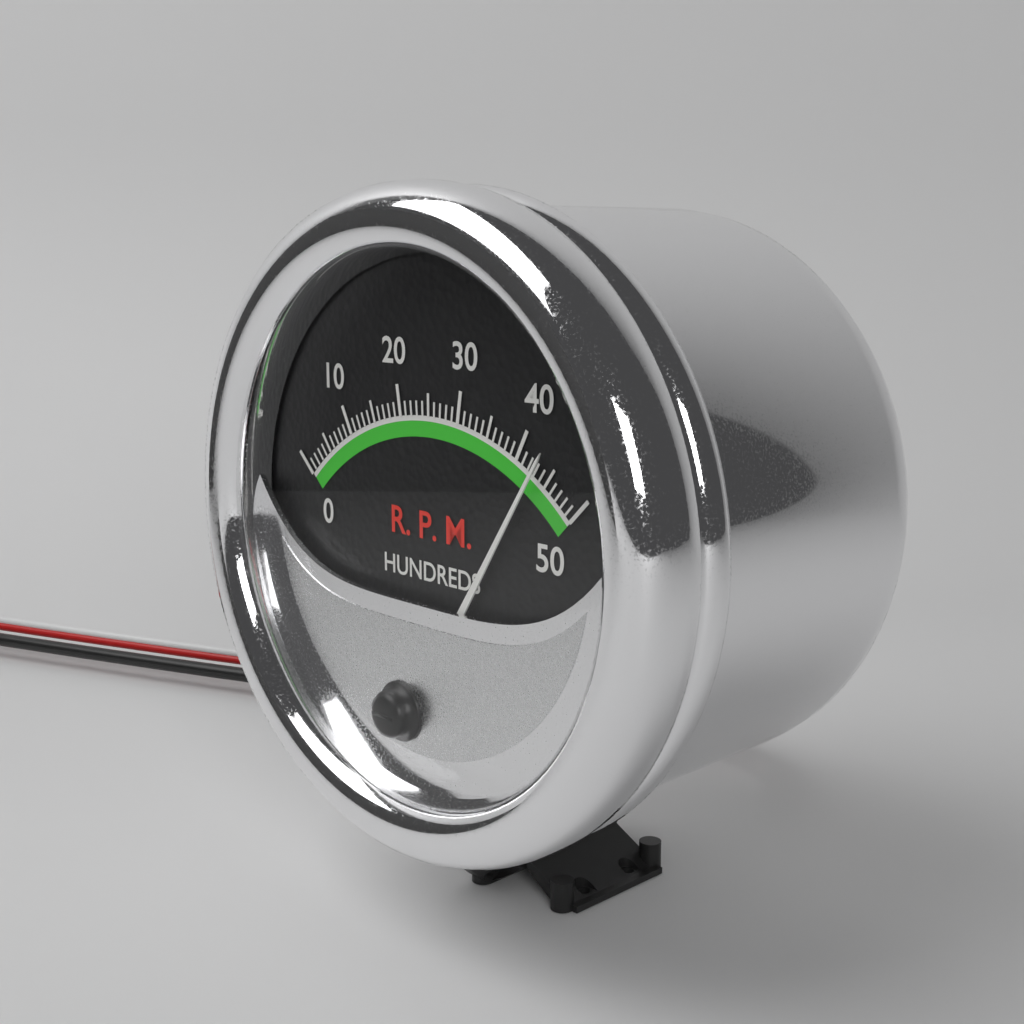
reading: 43 RPM x100
